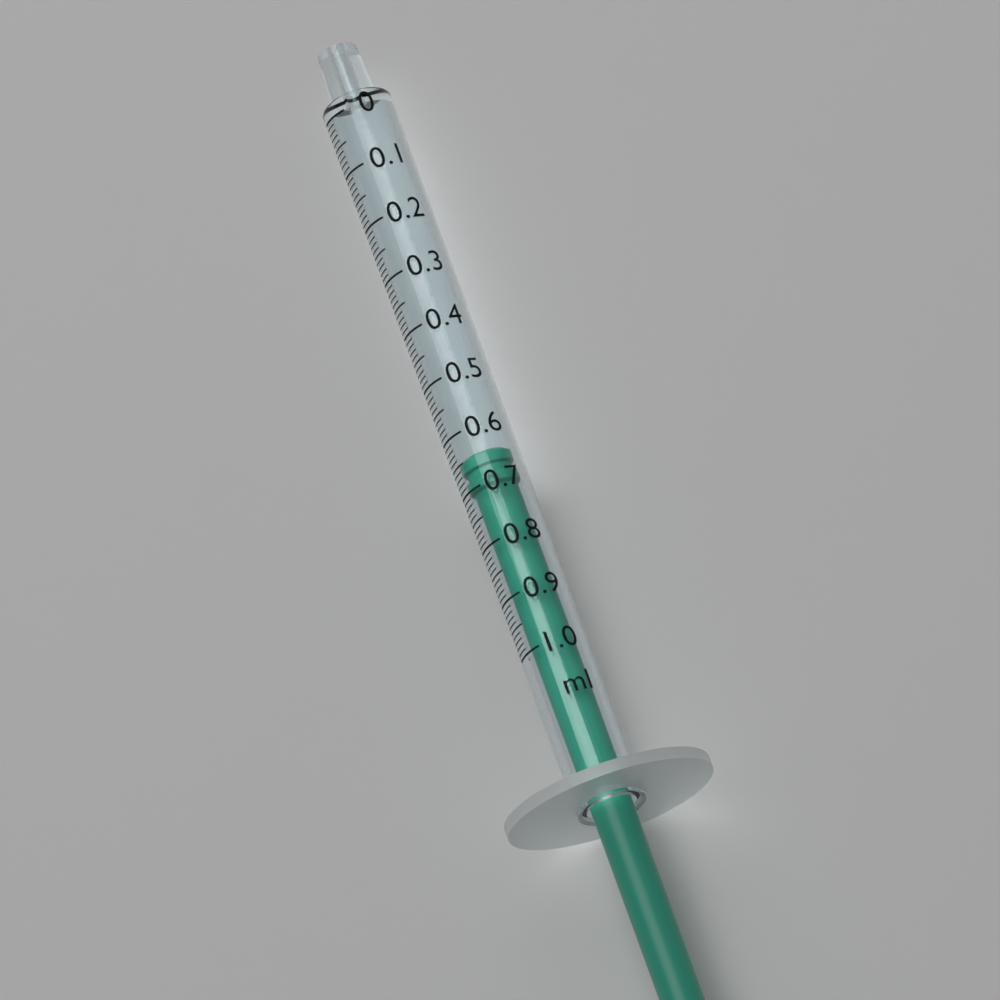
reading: 0.64 ml
